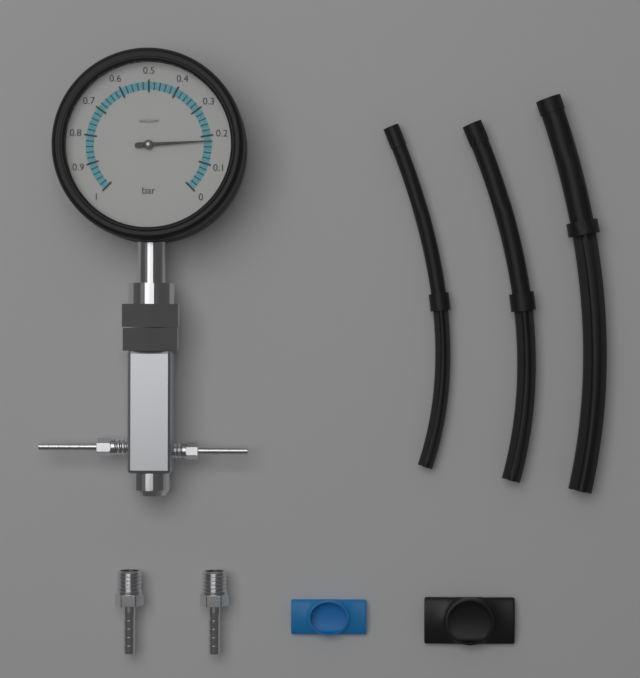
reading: 0.18 bar
